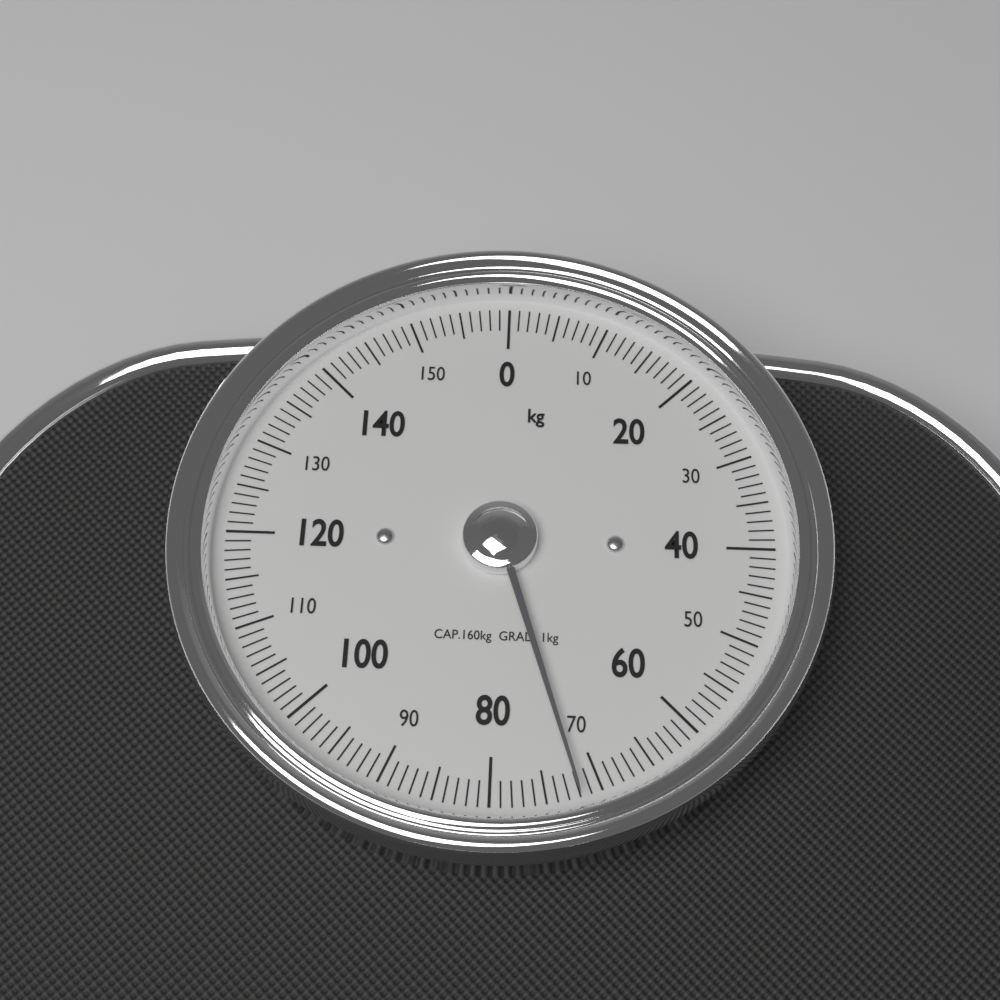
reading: 72 kg
